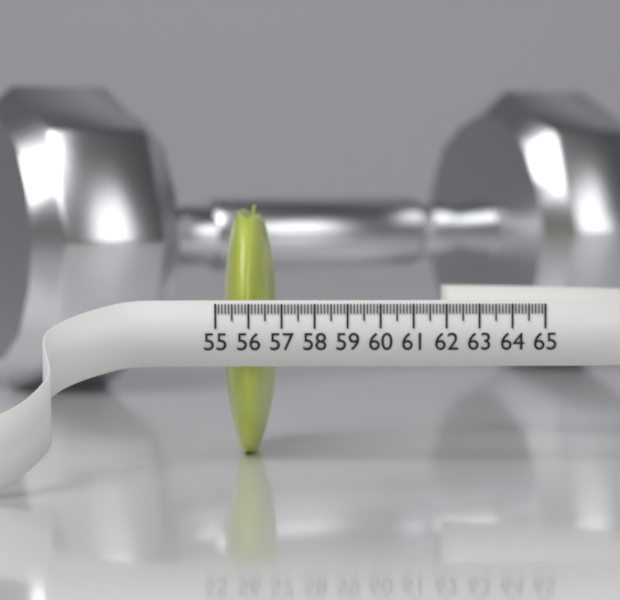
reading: 56.7 (no unit)
